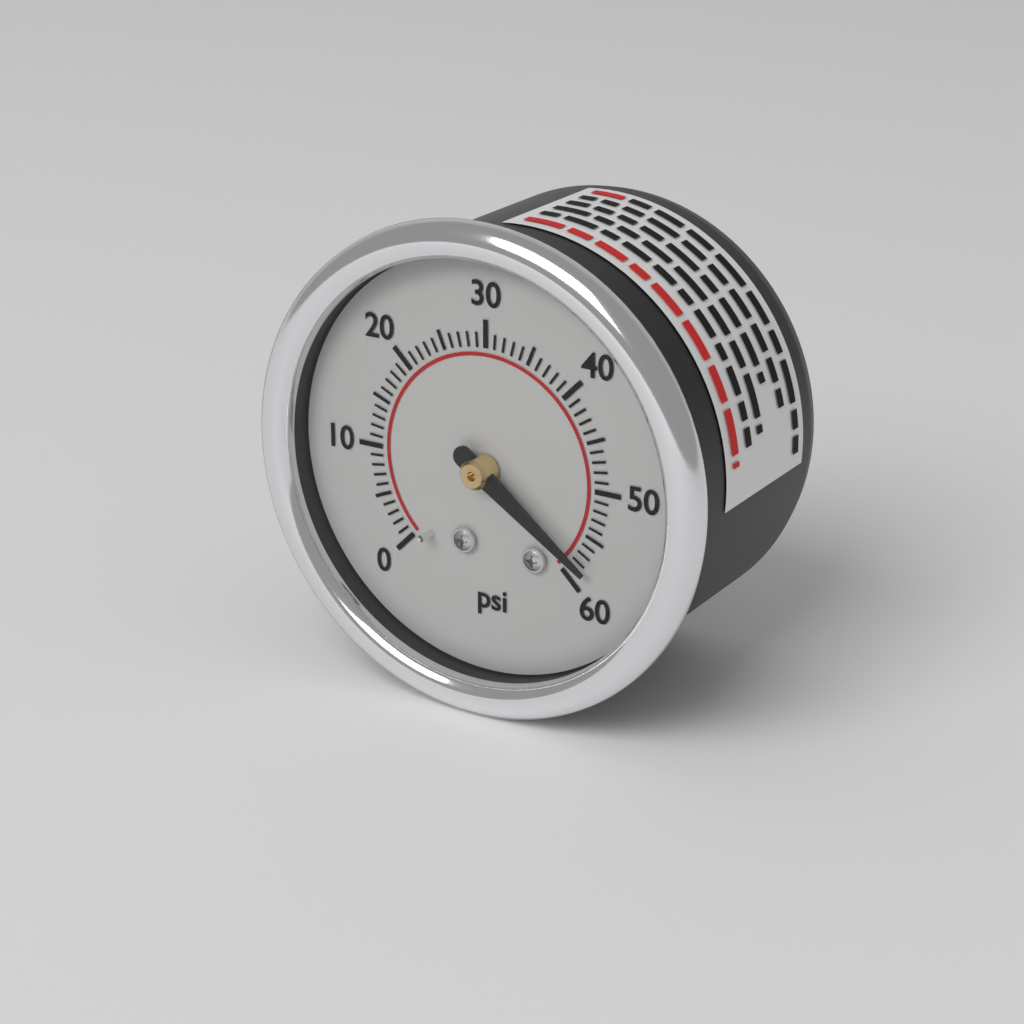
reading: 58 psi
